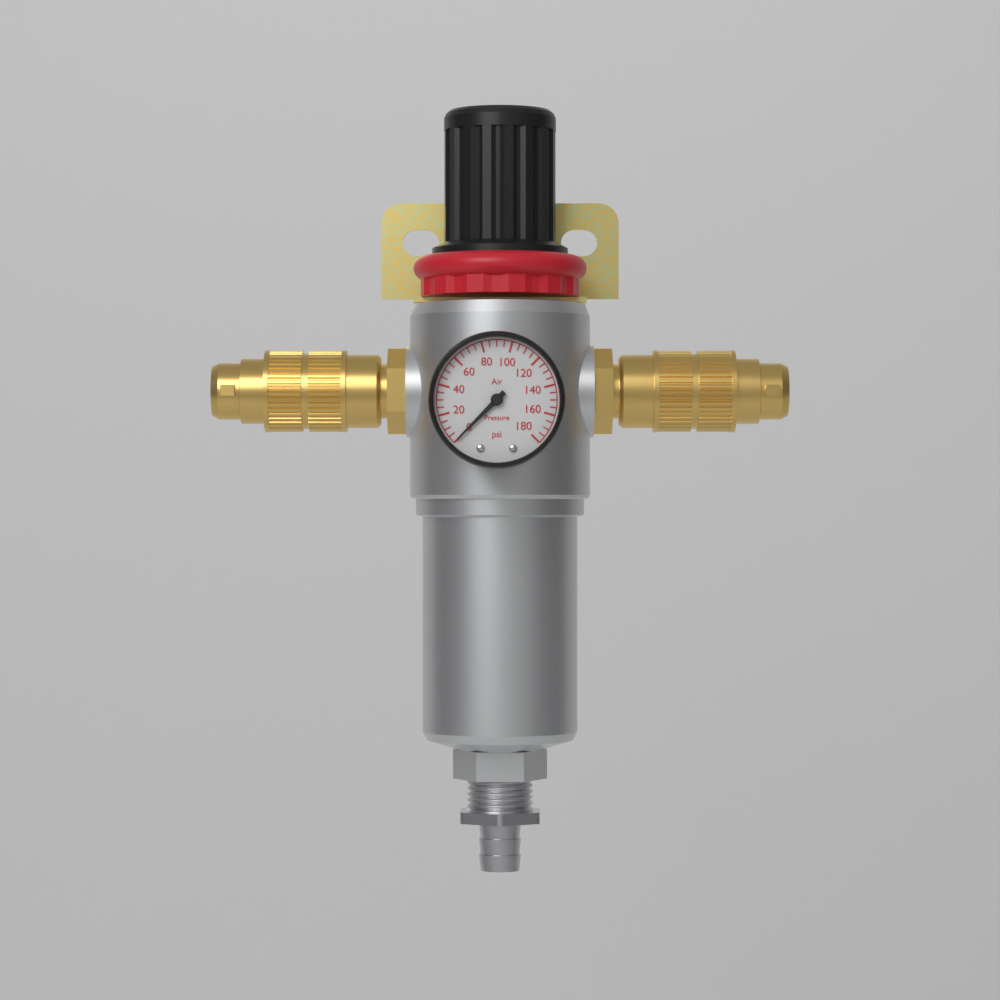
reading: 0 psi
